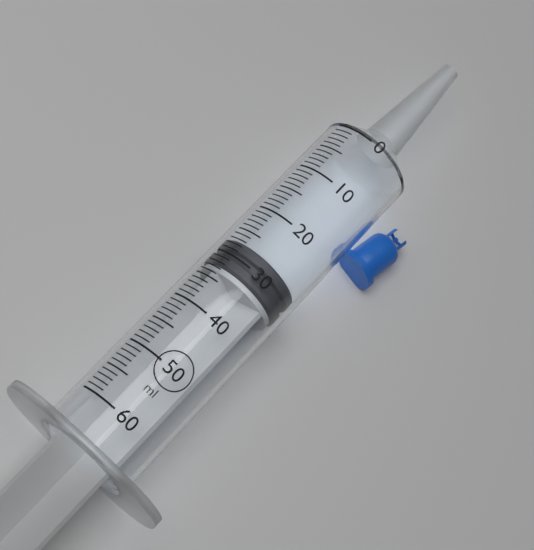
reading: 27 ml
